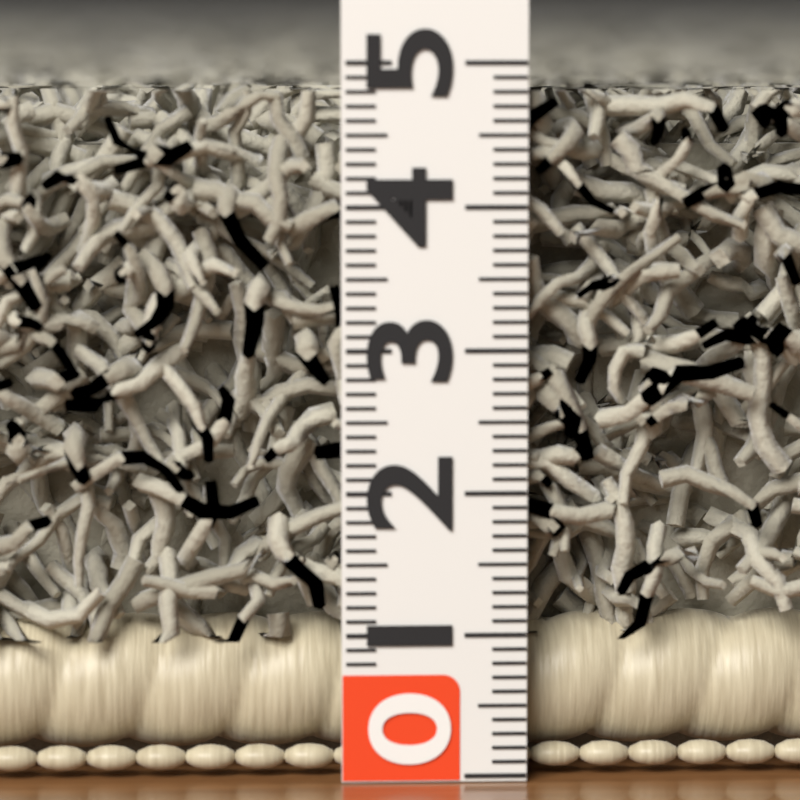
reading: 4.8 (no unit)
